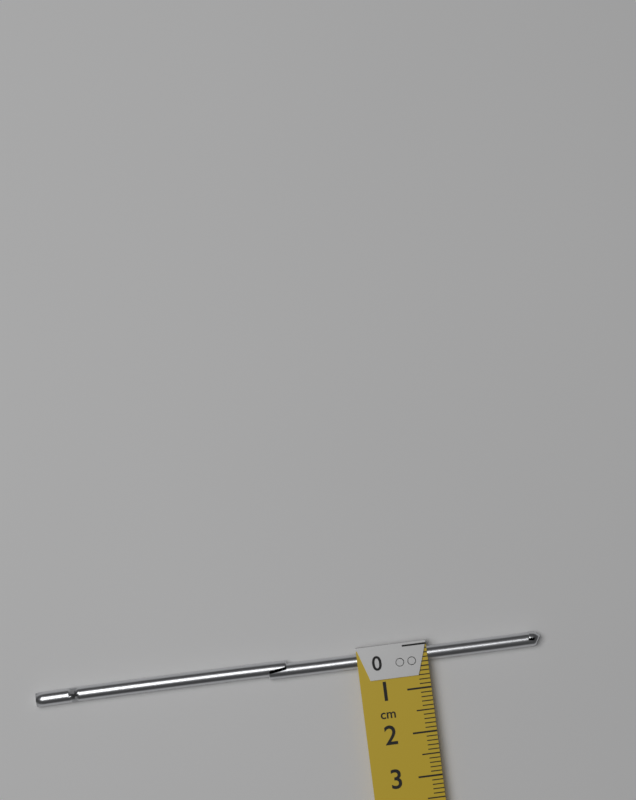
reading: 0.4 cm
